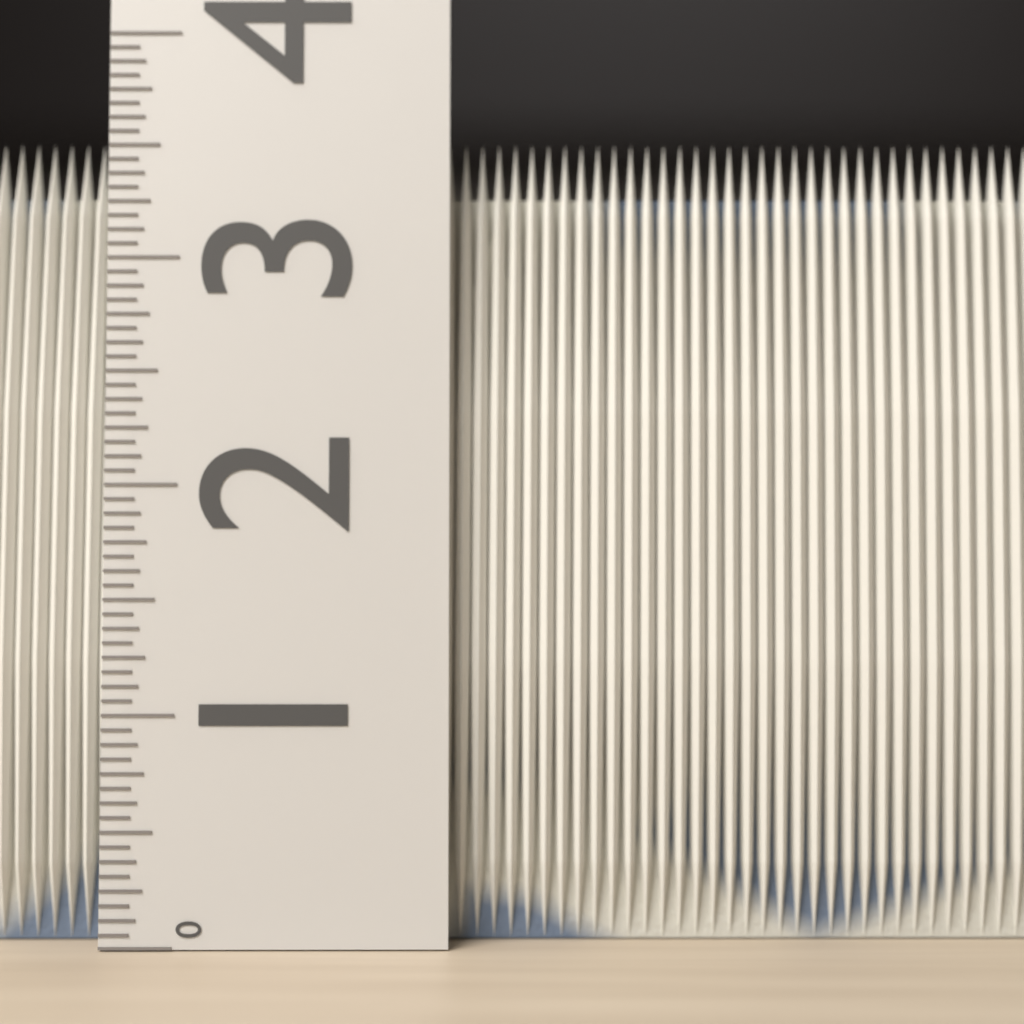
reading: 3.5625 (no unit)
